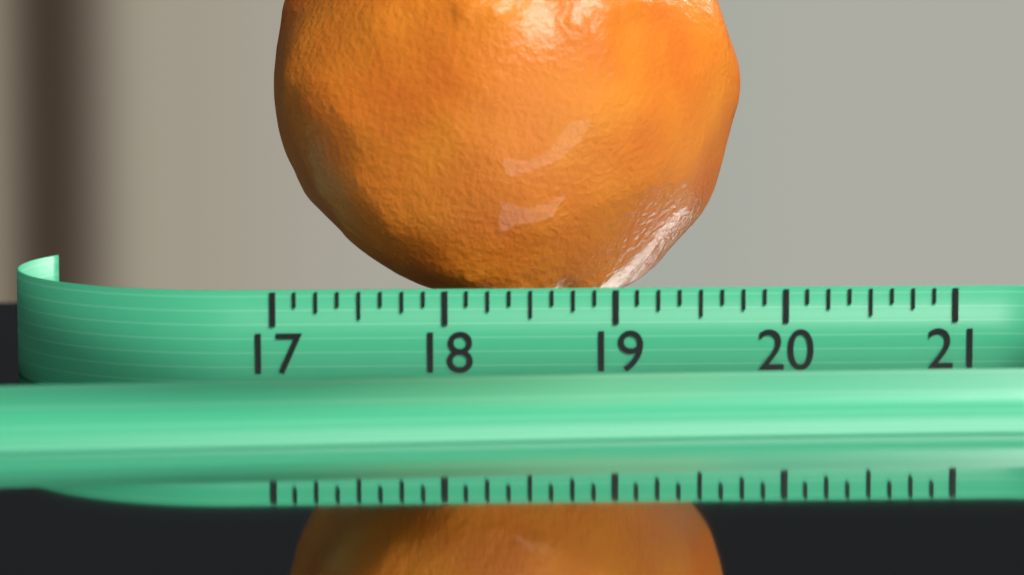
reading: 19.875 (no unit)
